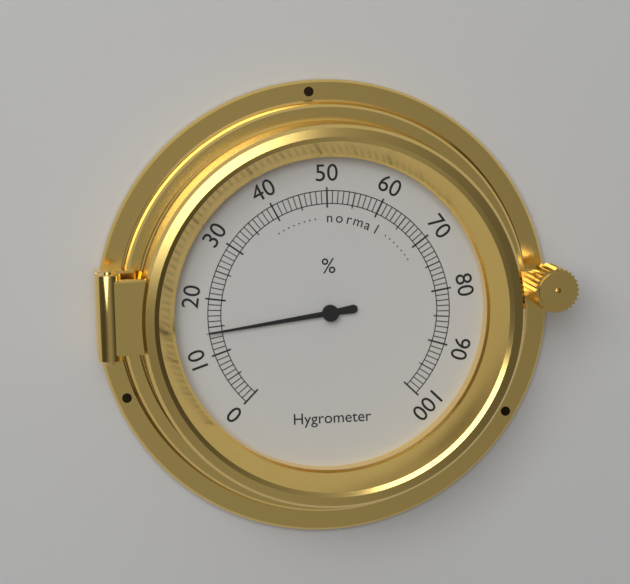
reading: 14 %
